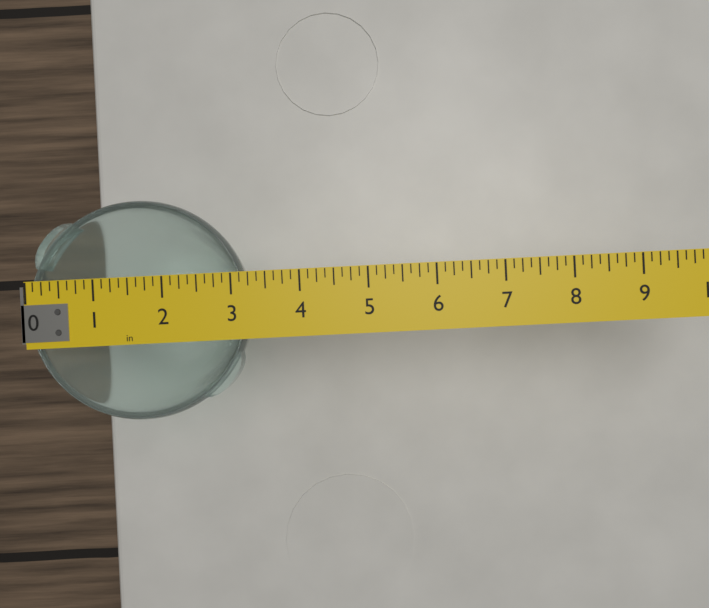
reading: 3.250 in
